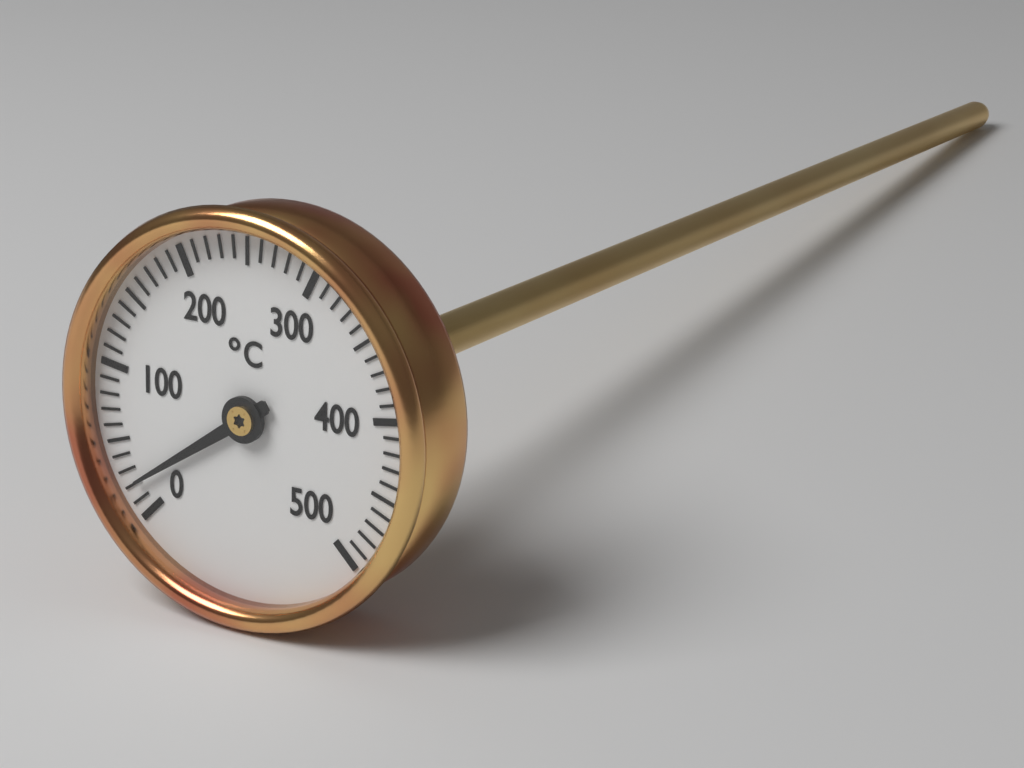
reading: 20 °C
